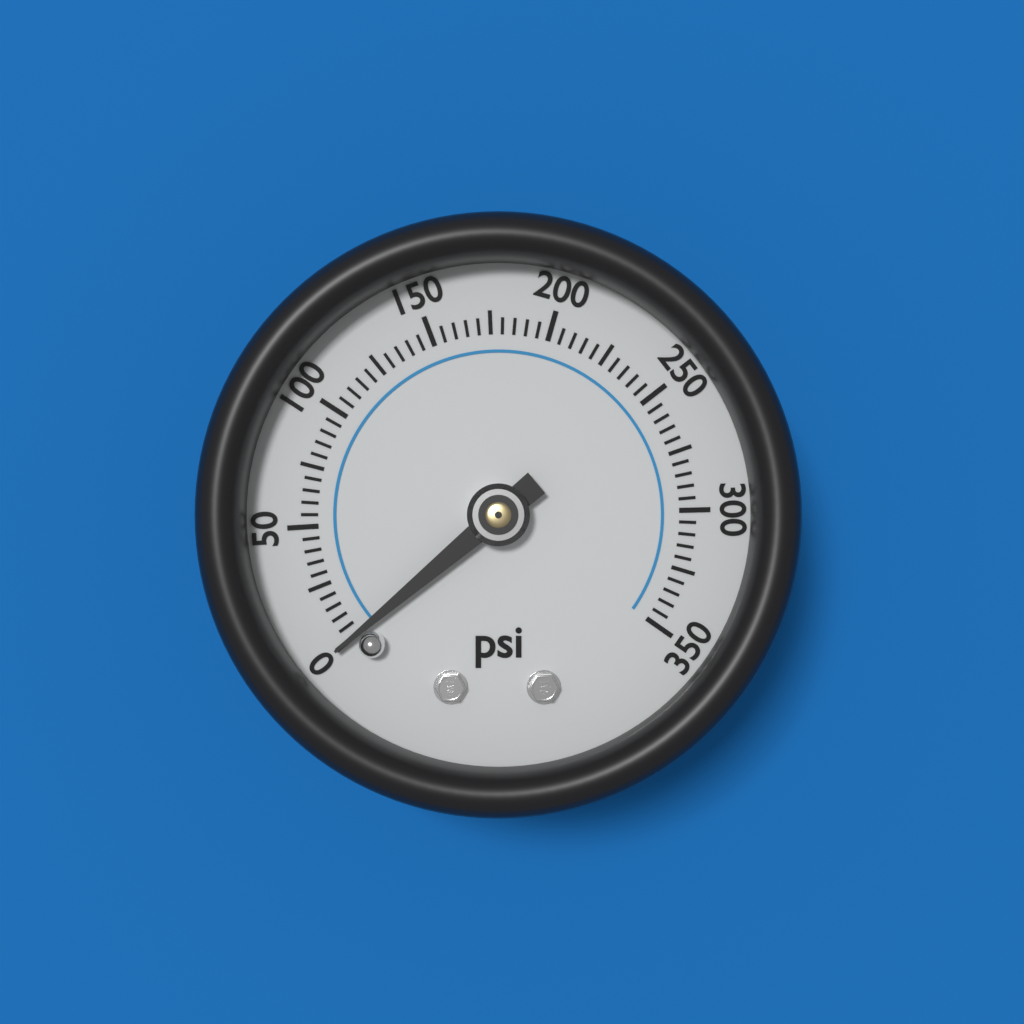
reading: 0 psi
